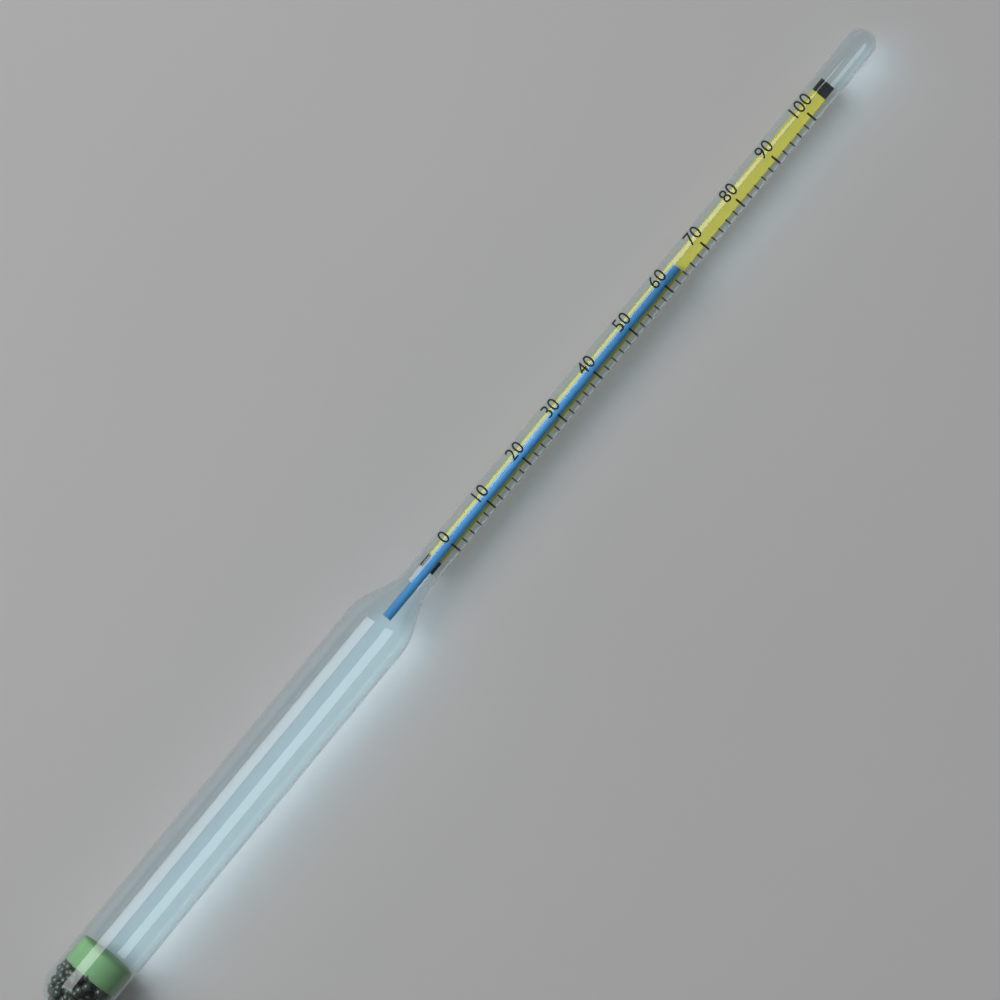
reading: 64 (no unit)
